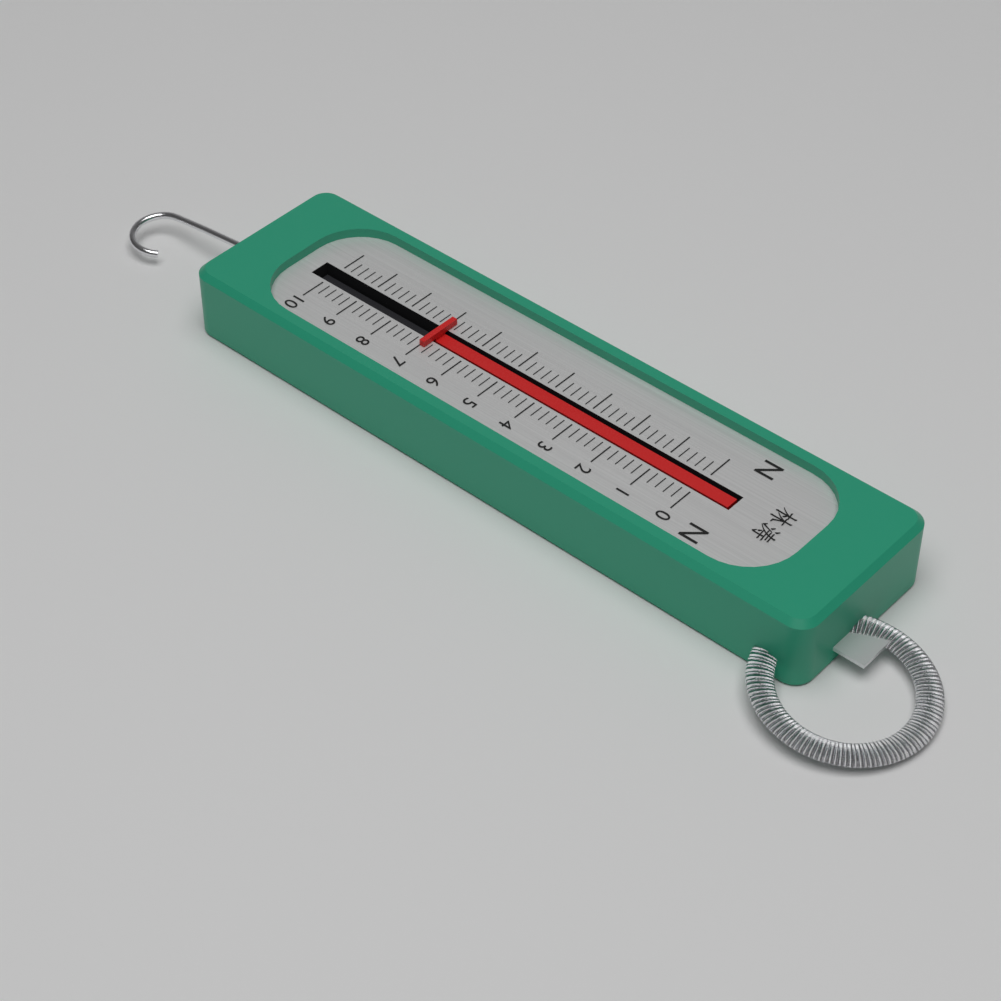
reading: 7.0 N
